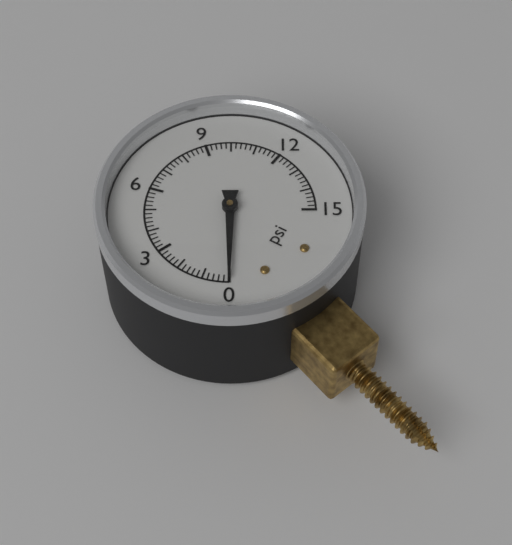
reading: 0.0 psi
